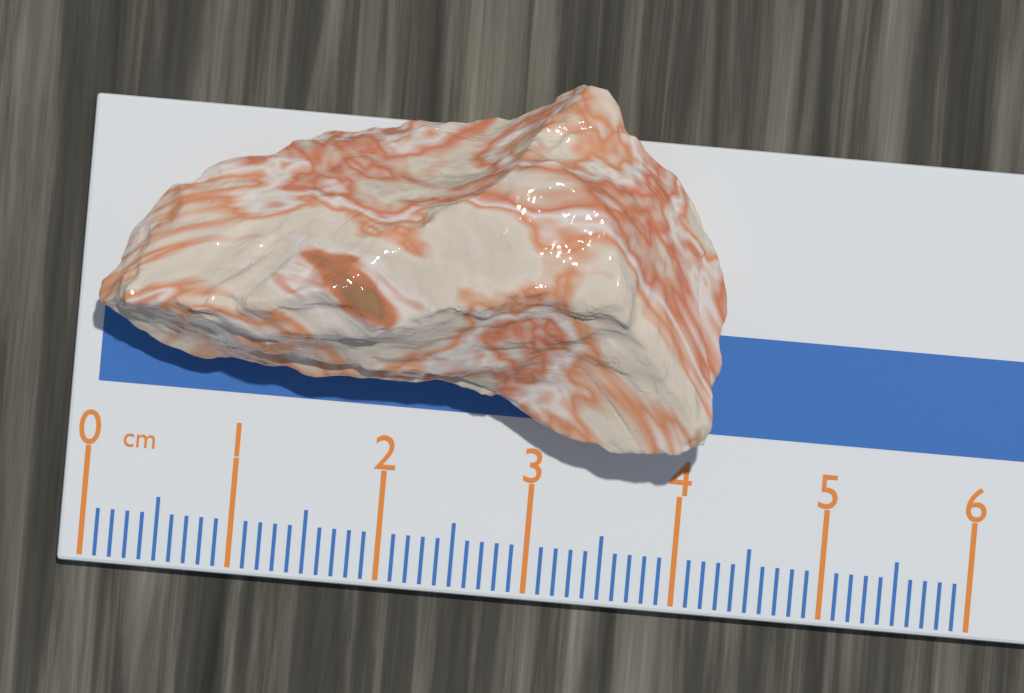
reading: 4.2 cm
